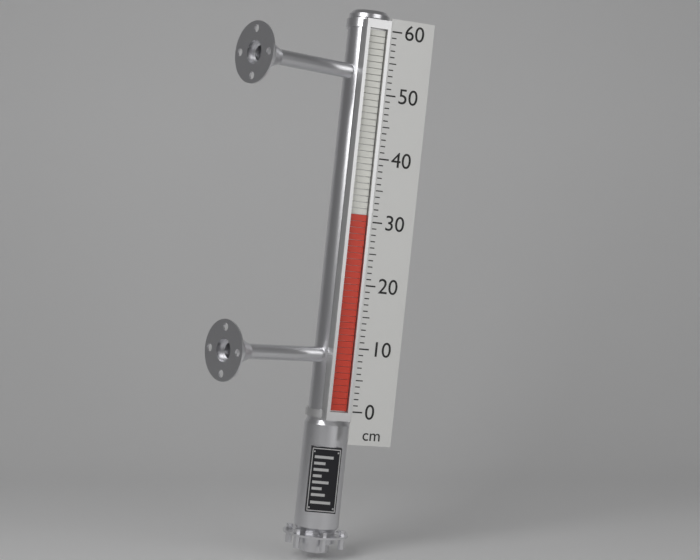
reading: 31 cm
